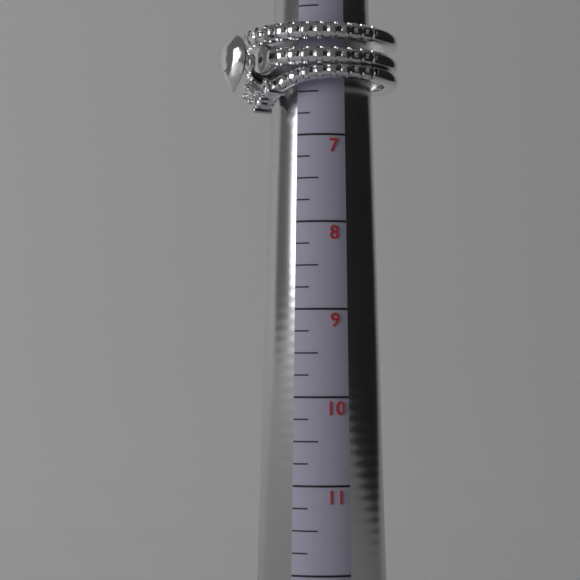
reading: 6.75 (no unit)
